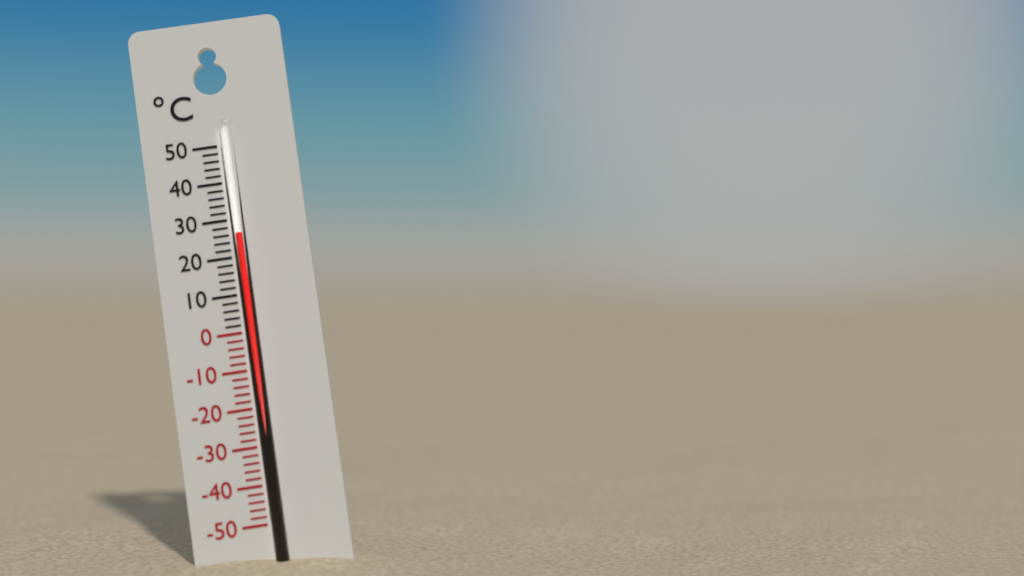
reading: 26 °C
